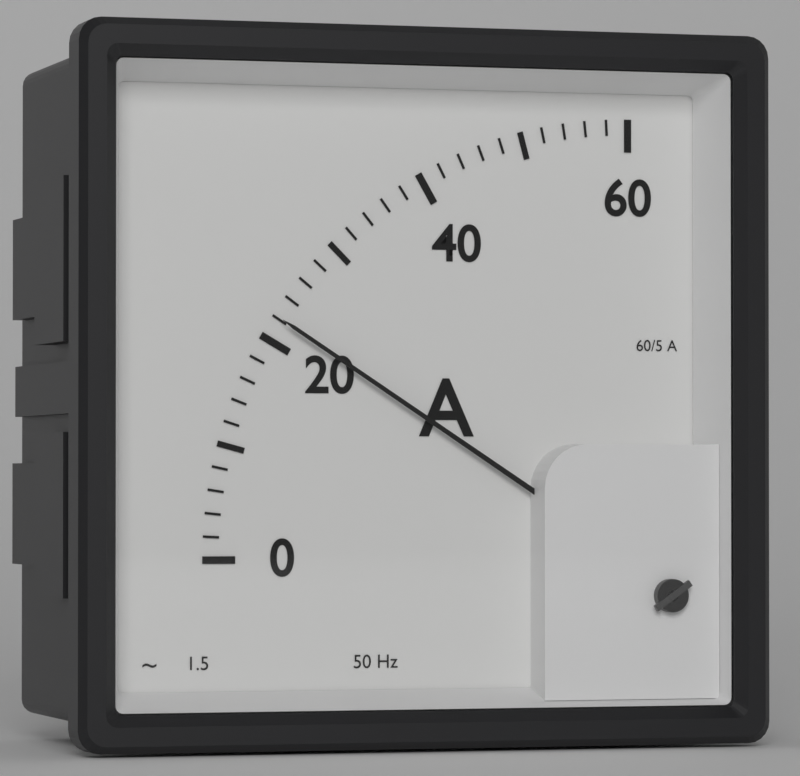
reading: 22 A
